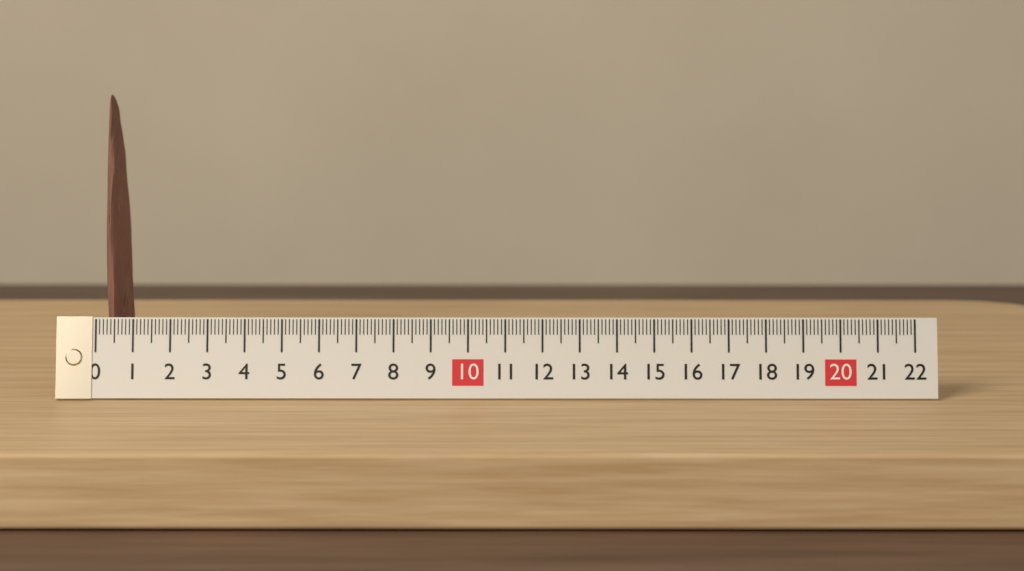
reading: 0.8 (no unit)
